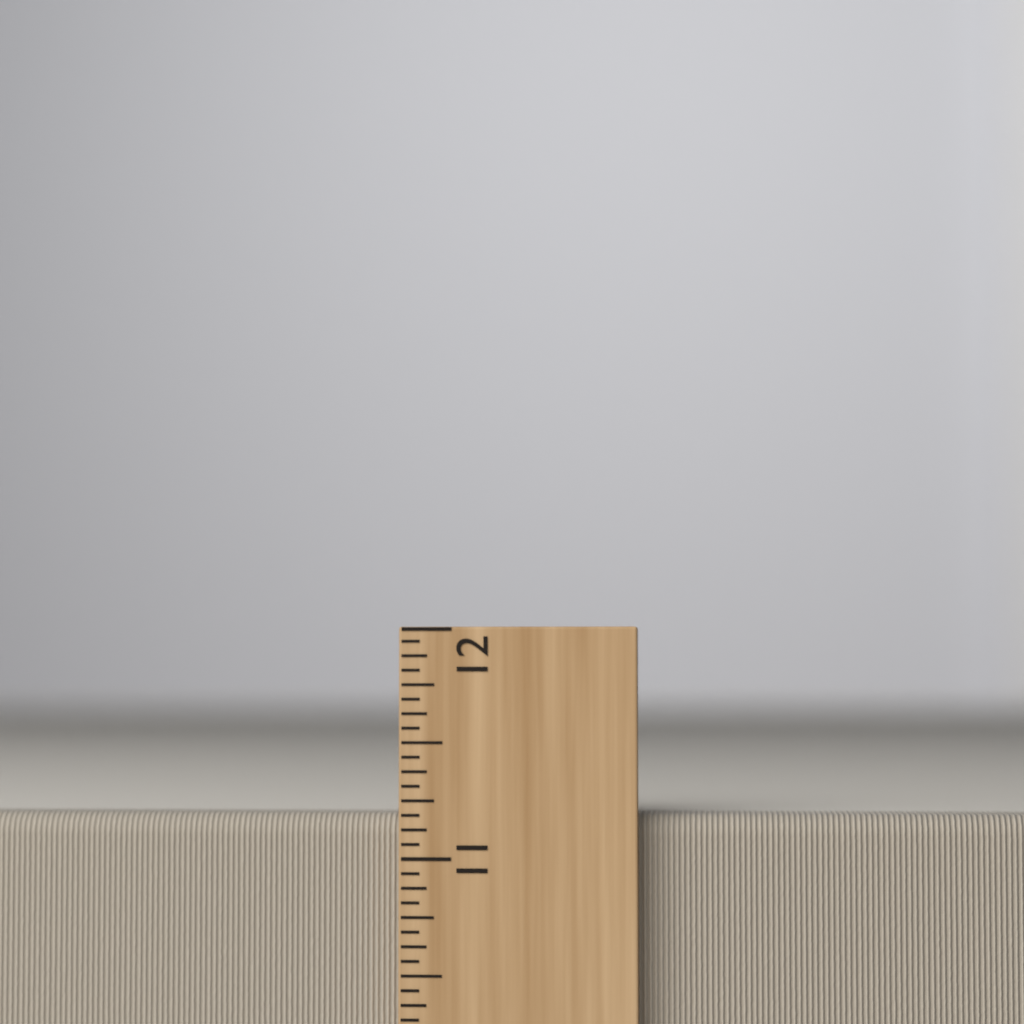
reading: 11.1875 inch
